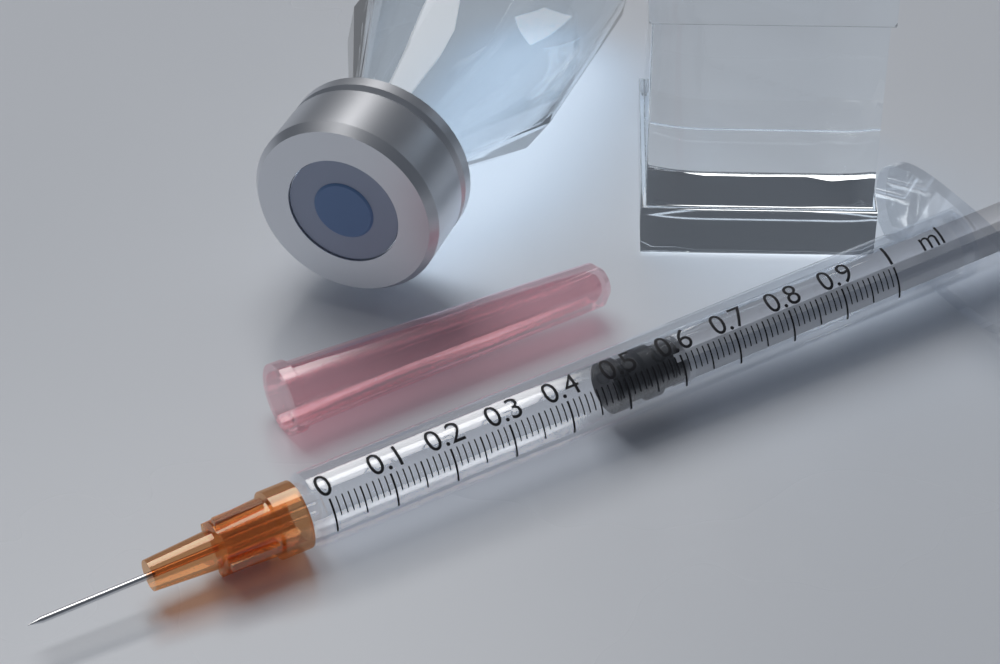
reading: 0.49 ml
